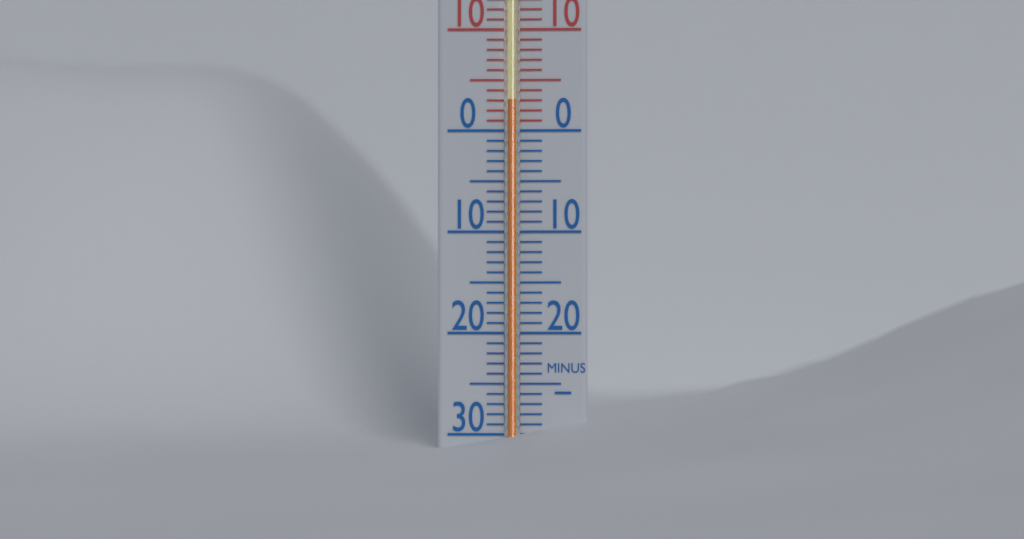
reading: 3 °C
